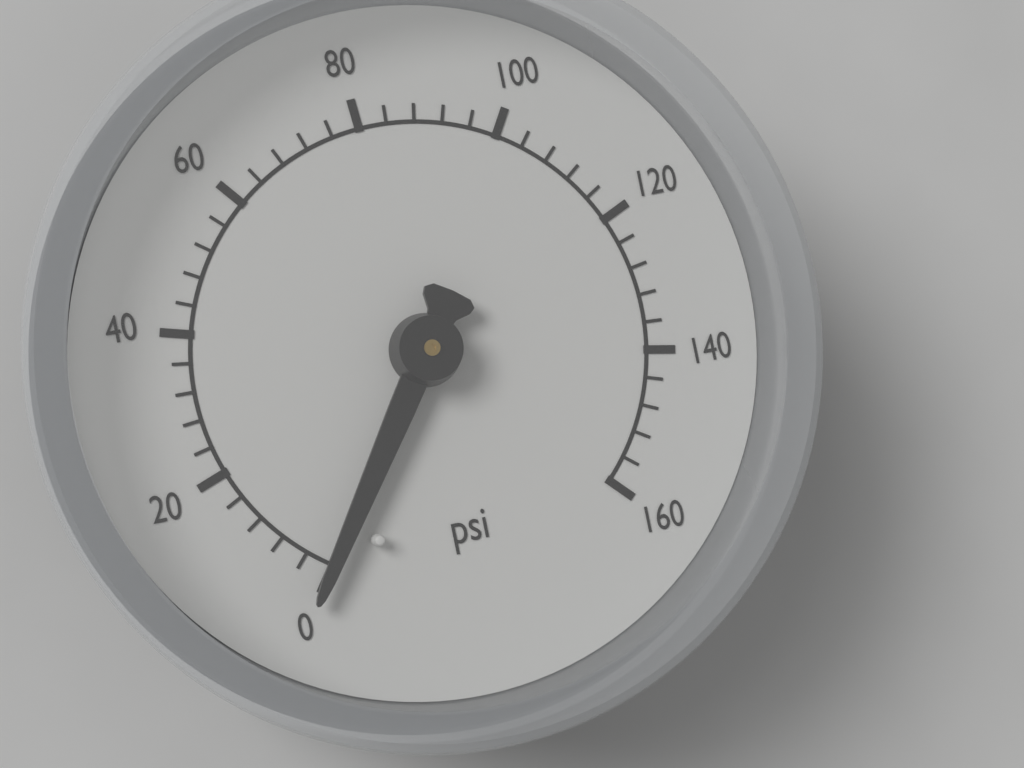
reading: 0 psi
